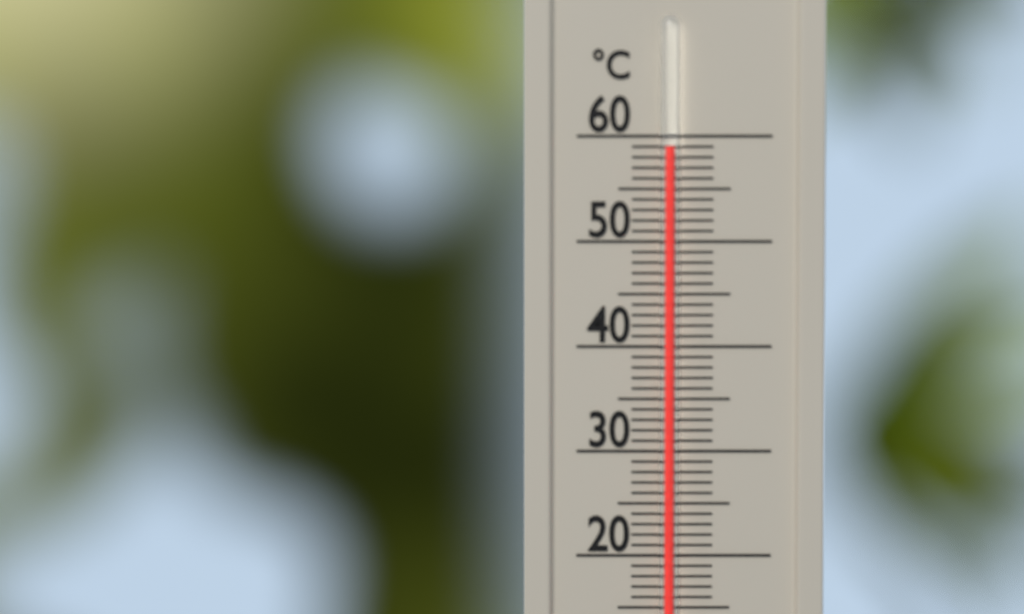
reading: 59 °C
